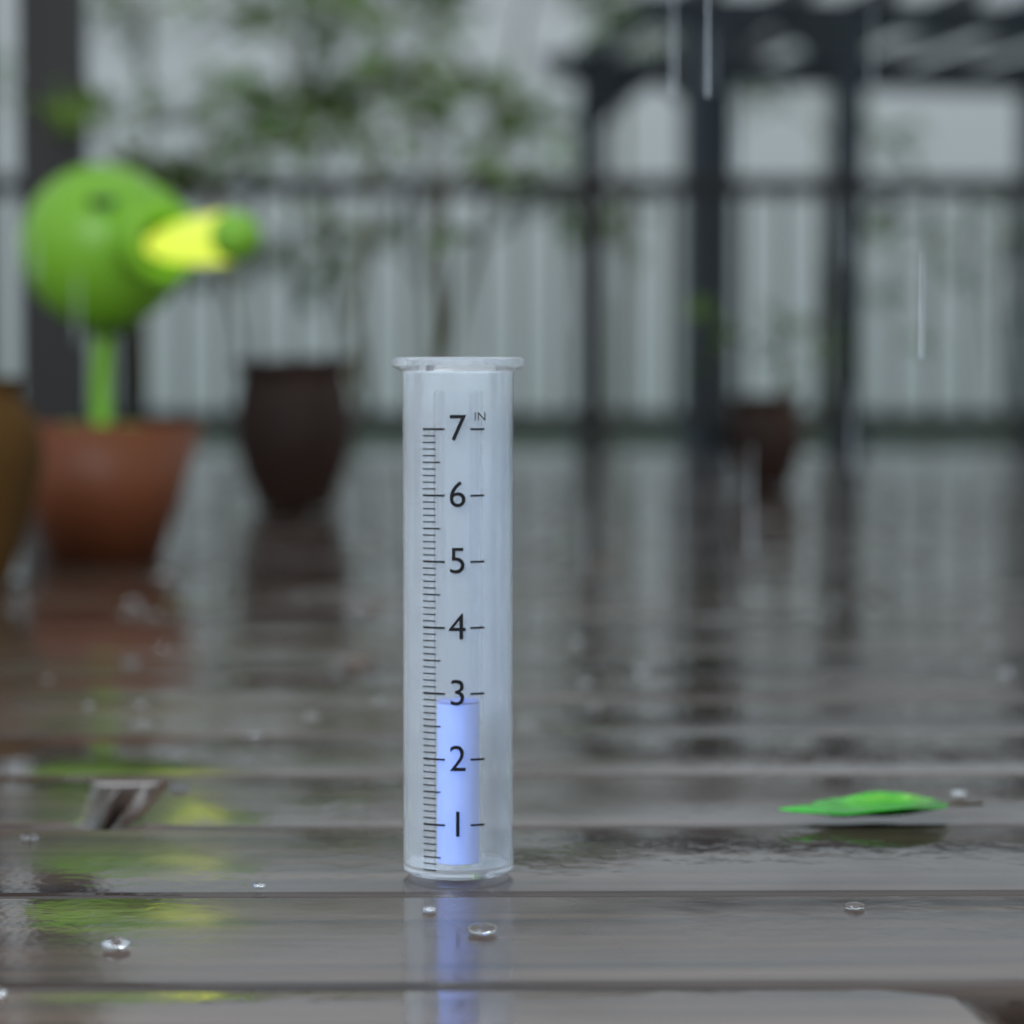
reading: 2.8 in
